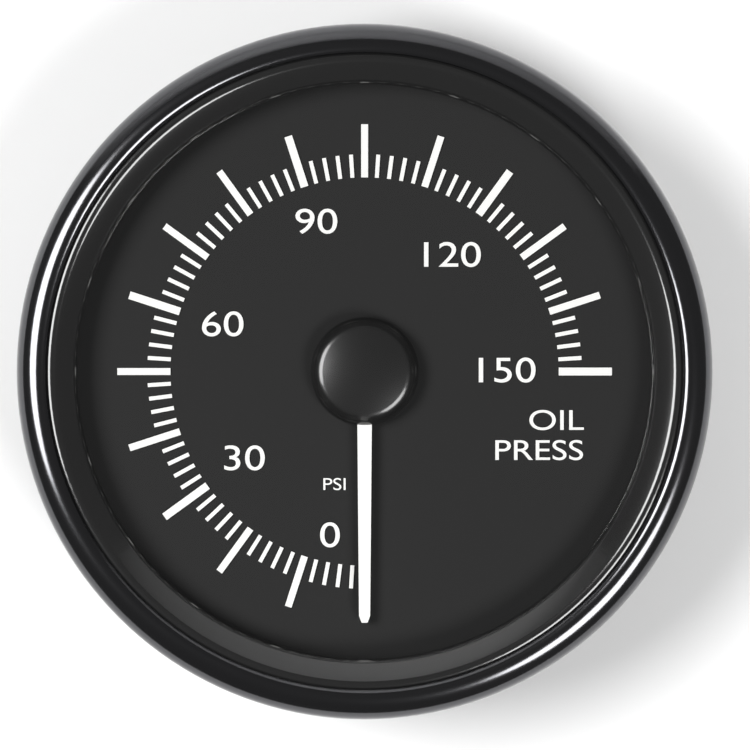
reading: 0 psi
